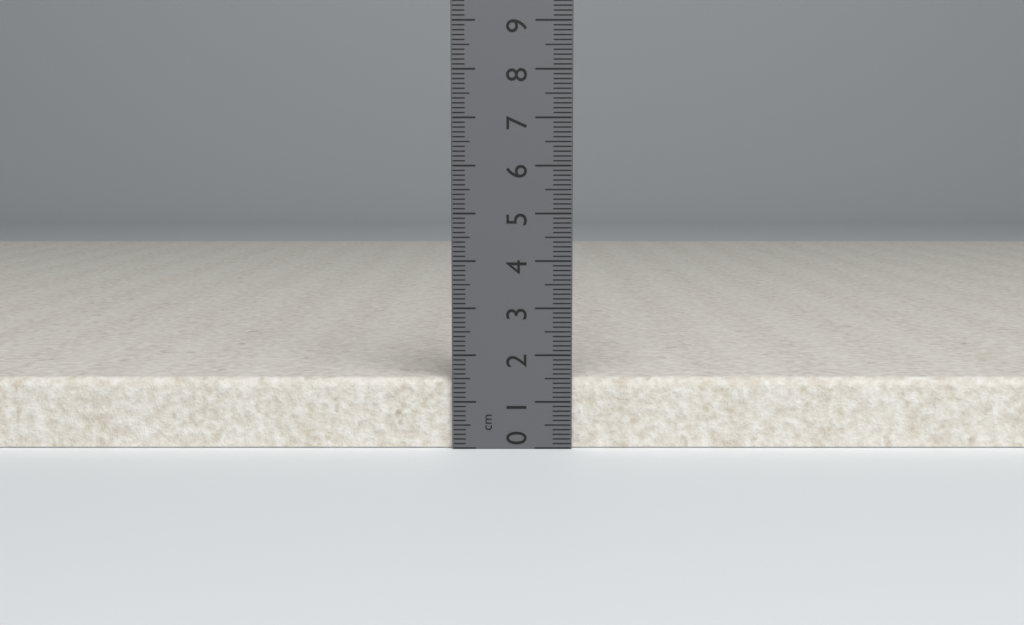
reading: 1.5 cm
